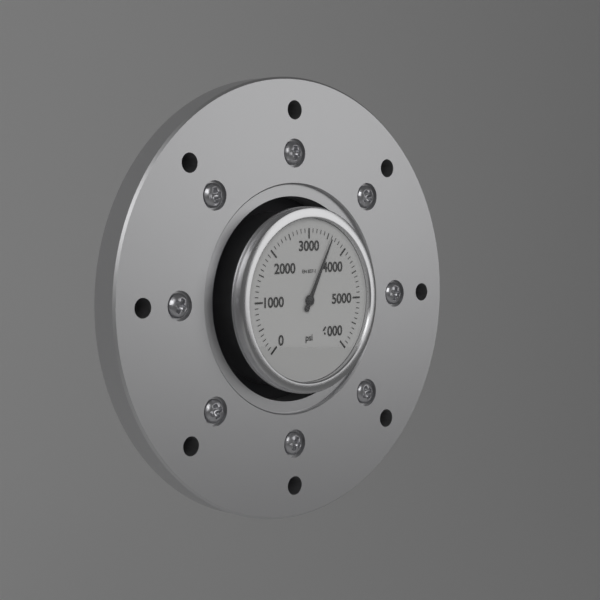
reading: 3600 psi
